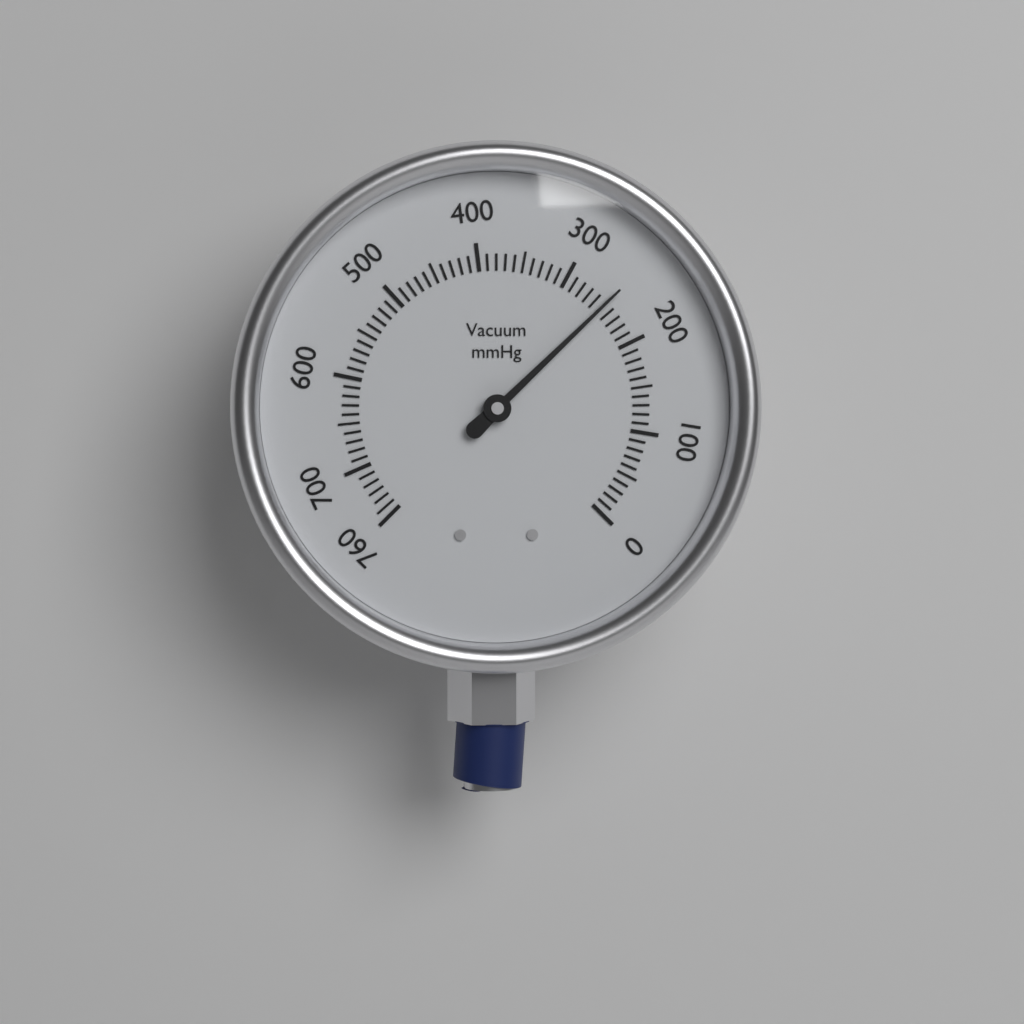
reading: 250 mmHg
